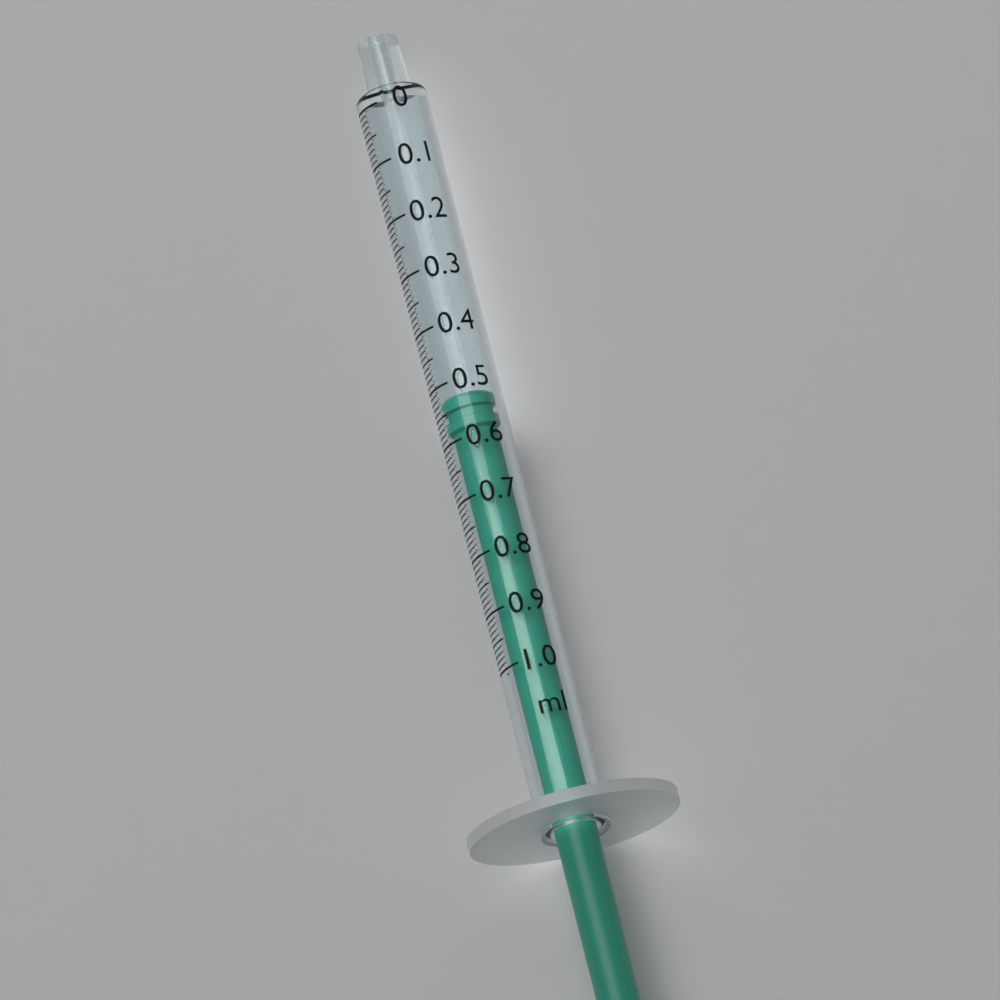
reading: 0.52 ml
